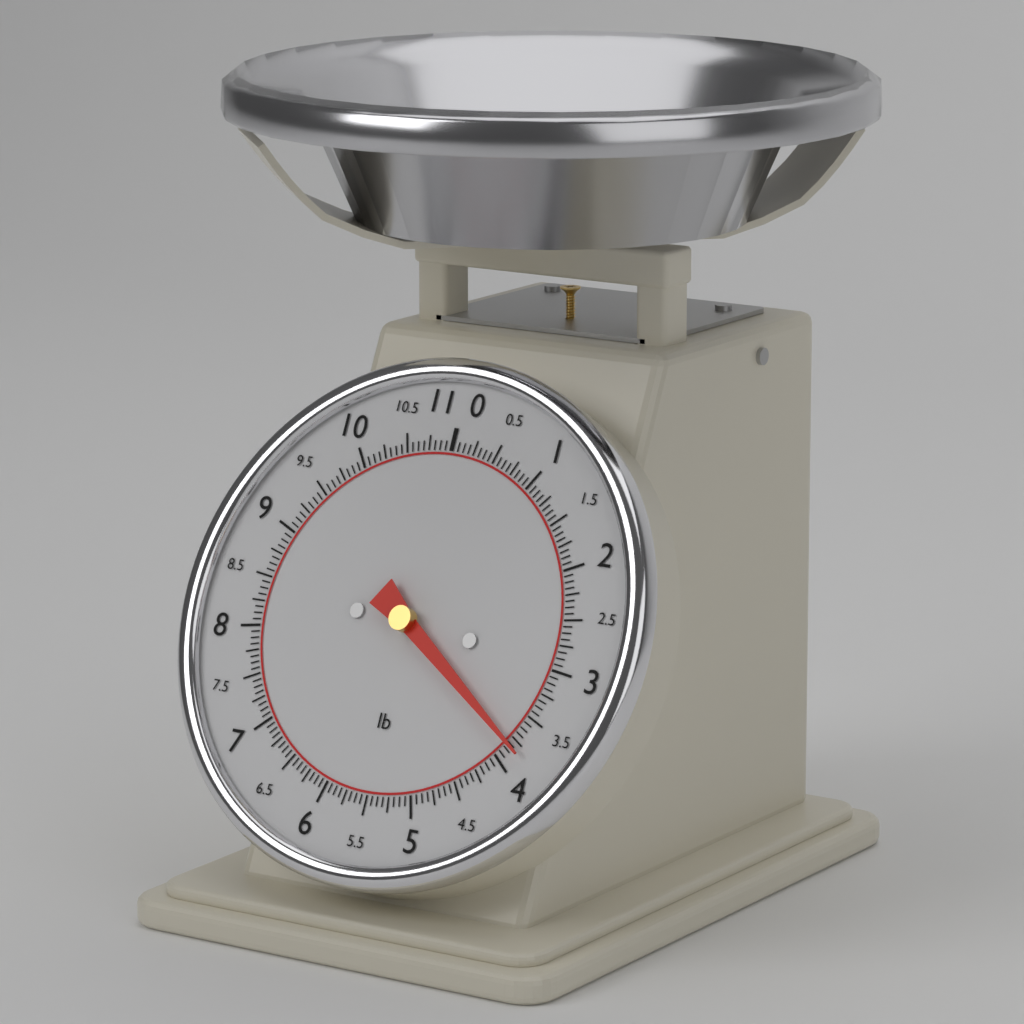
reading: 3.8125 lb
